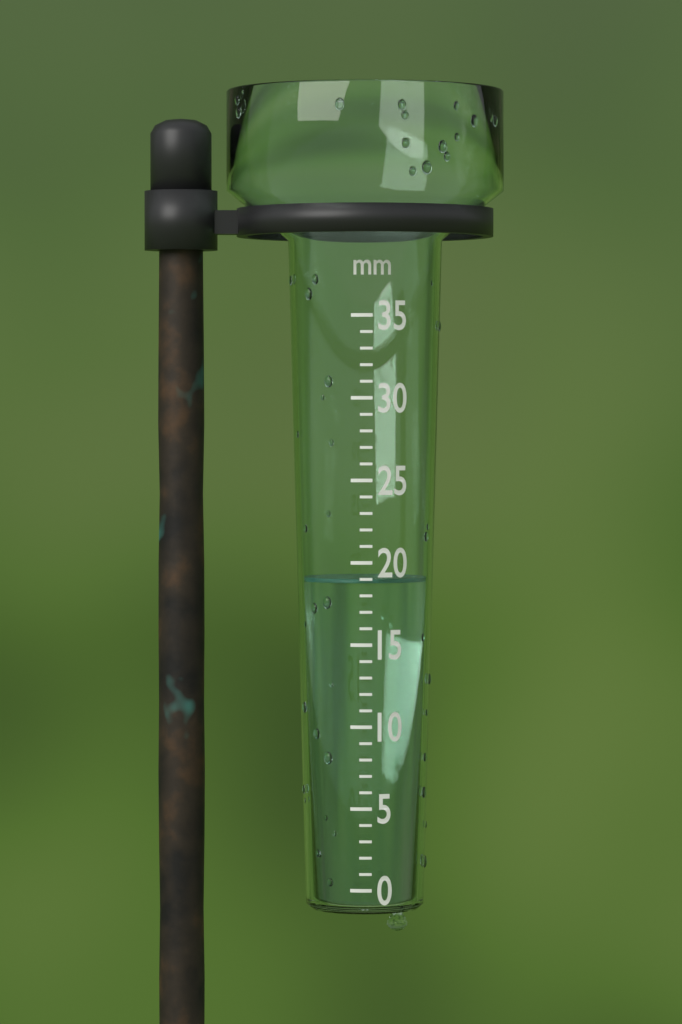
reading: 19 mm
